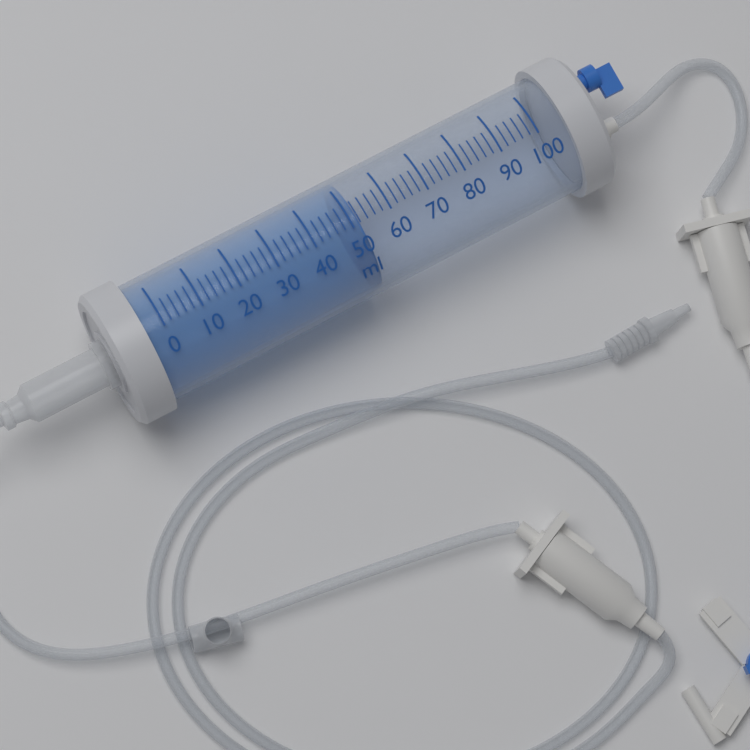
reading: 52 ml
